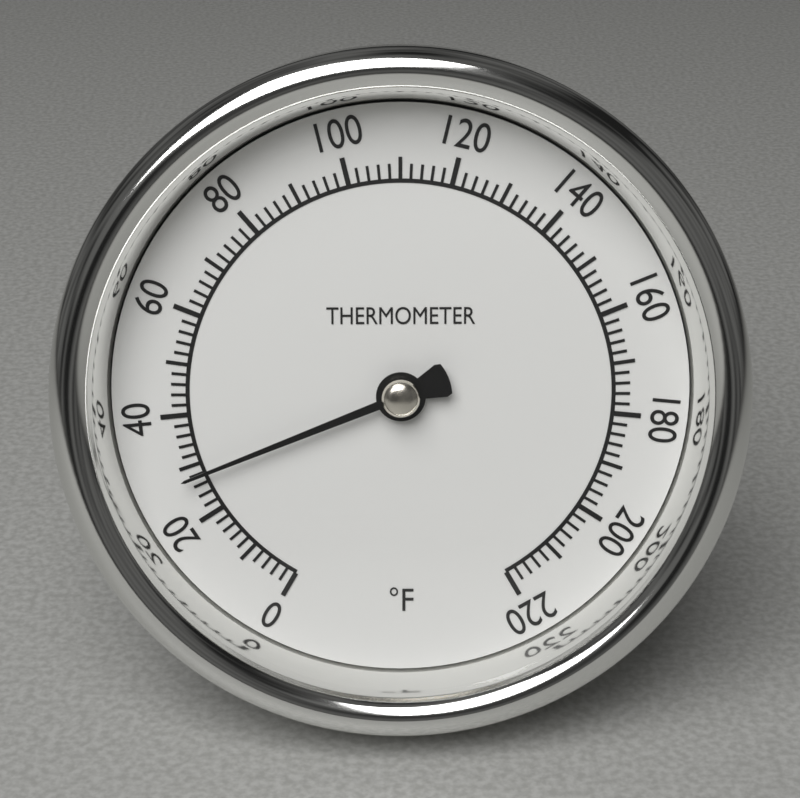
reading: 28 °F
